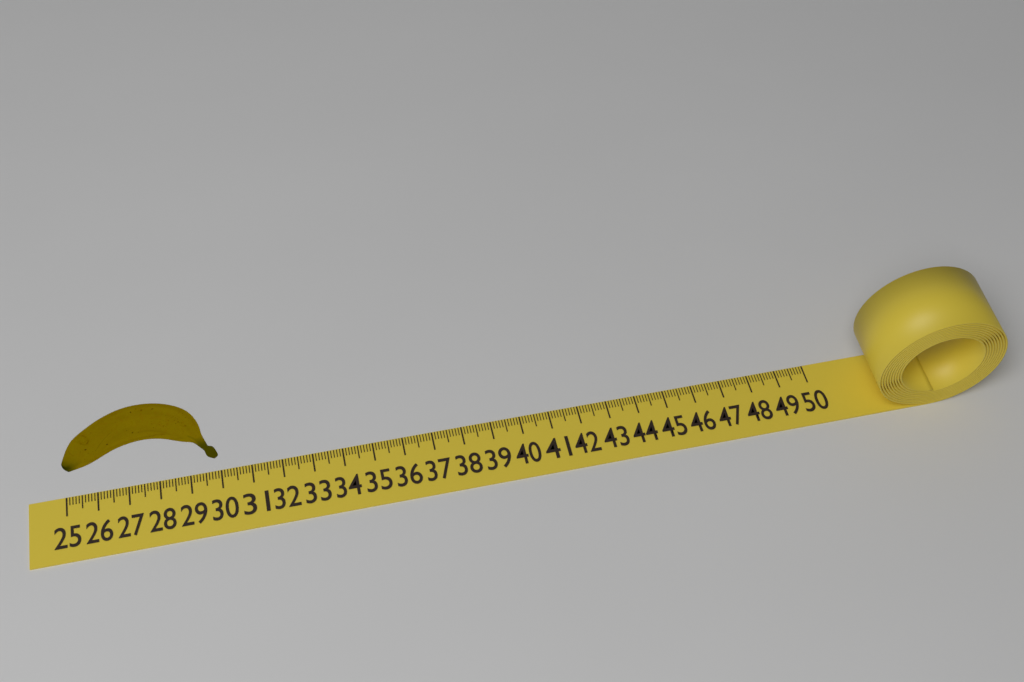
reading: 30.0 (no unit)
